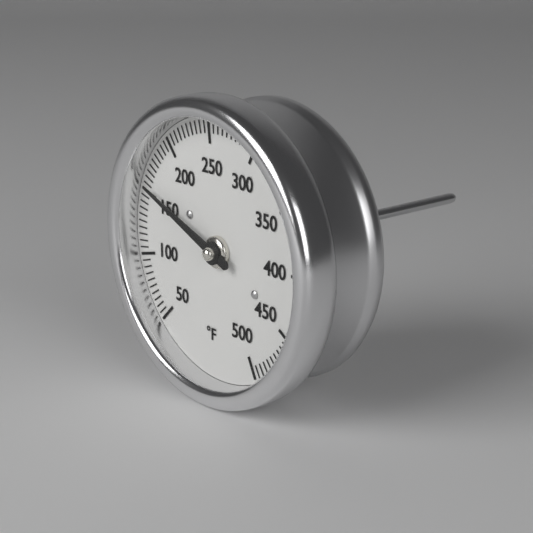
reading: 155 °F
